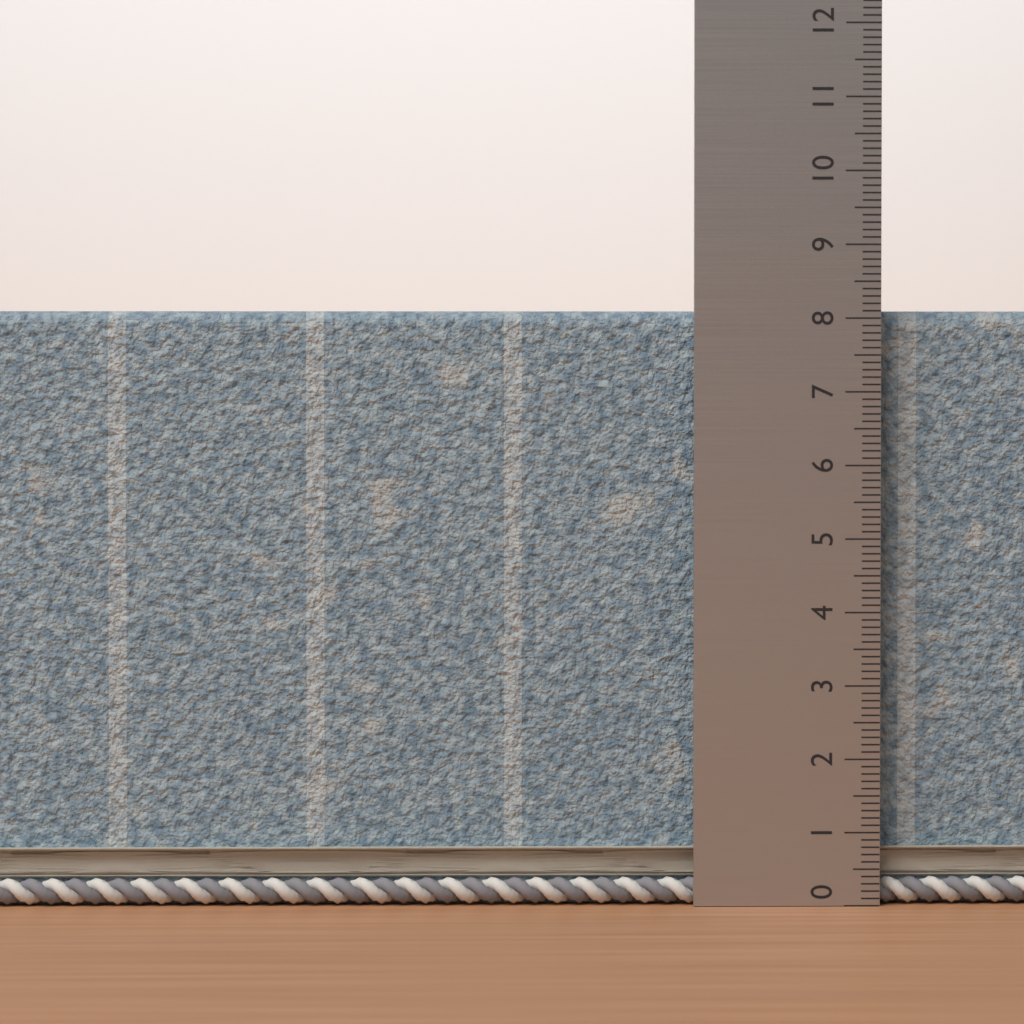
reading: 8.1 (no unit)
